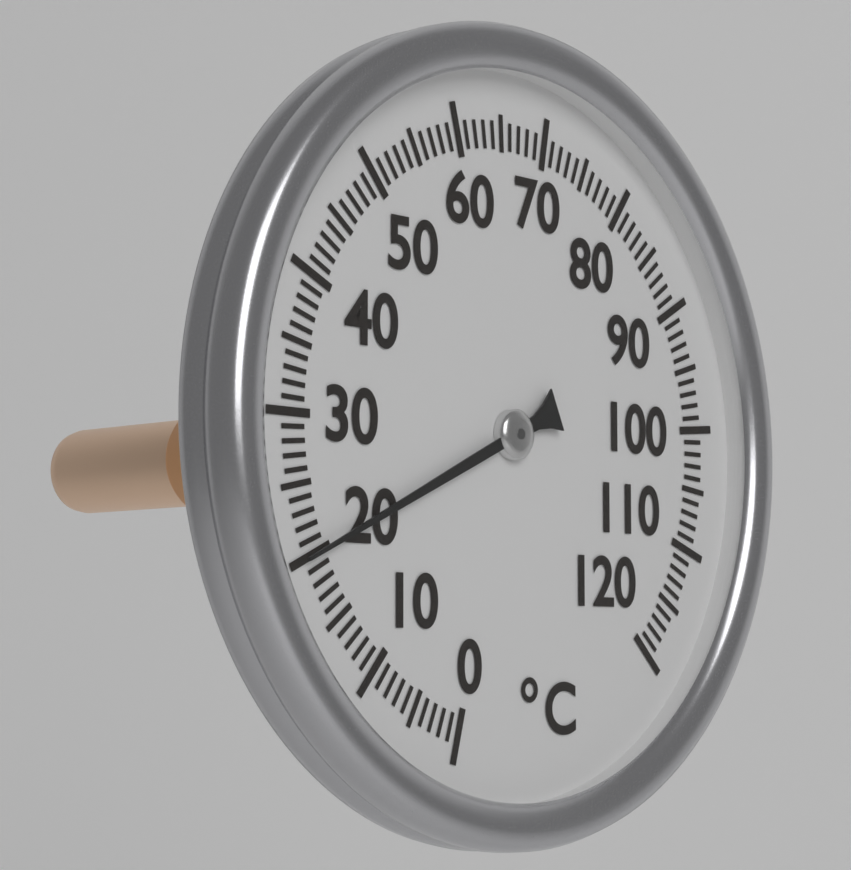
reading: 20 °C
